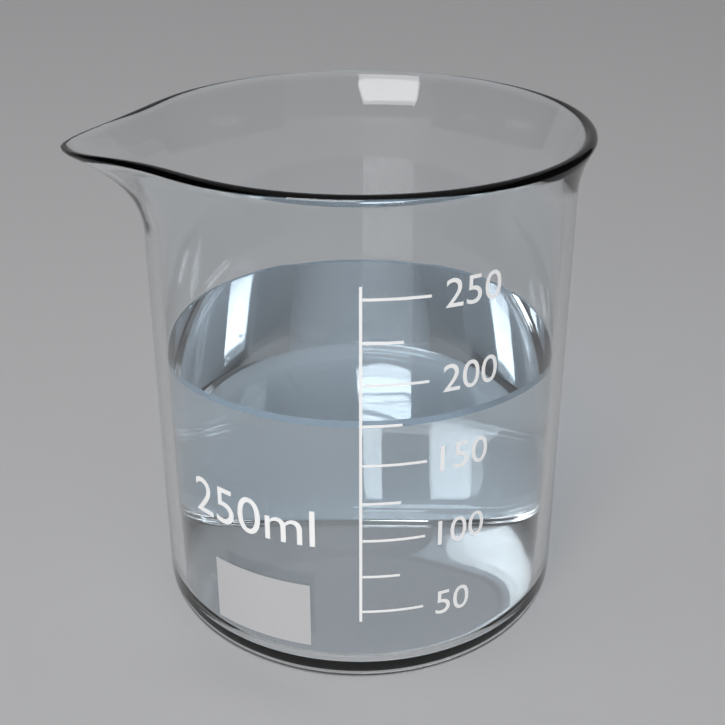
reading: 175 ml
